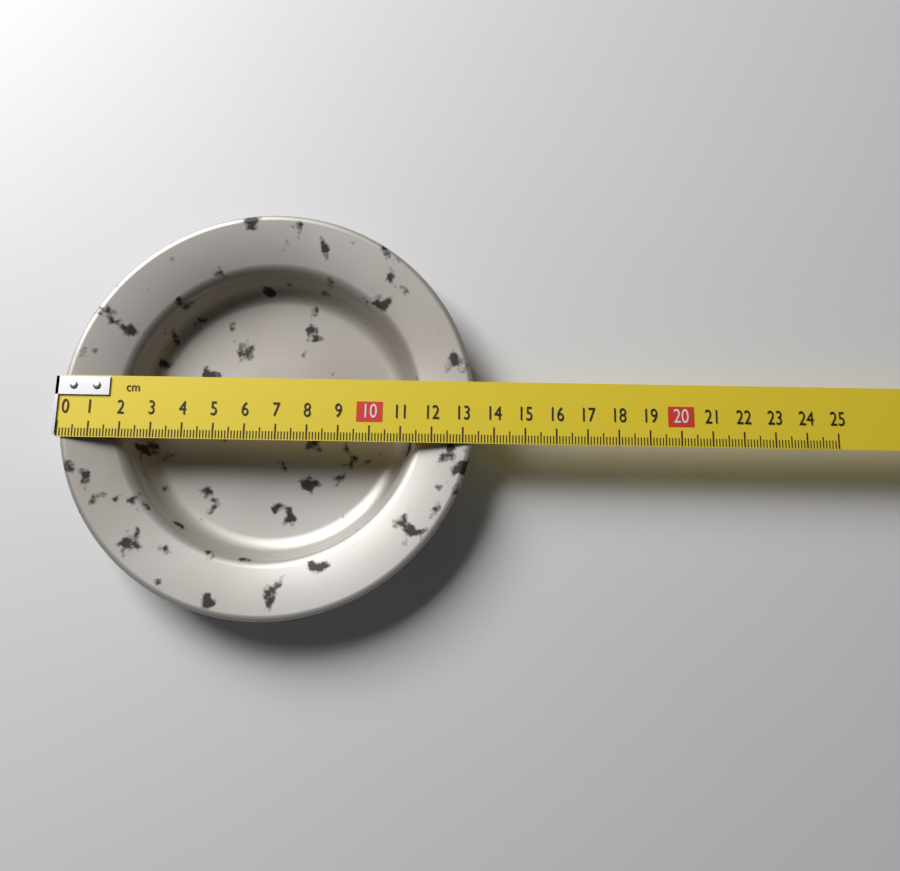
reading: 13.4 cm
